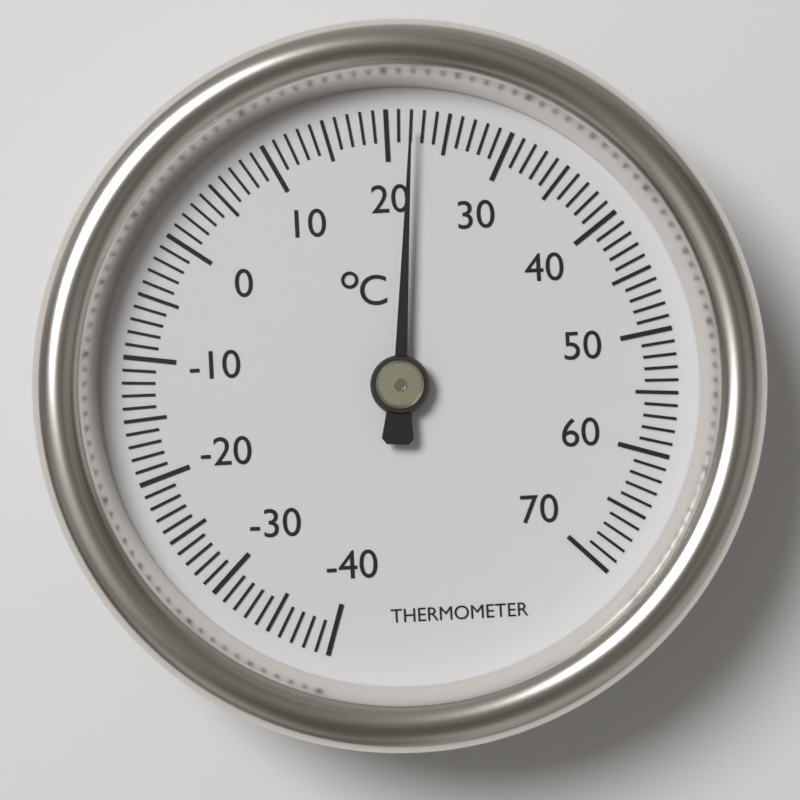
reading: 22 °C
